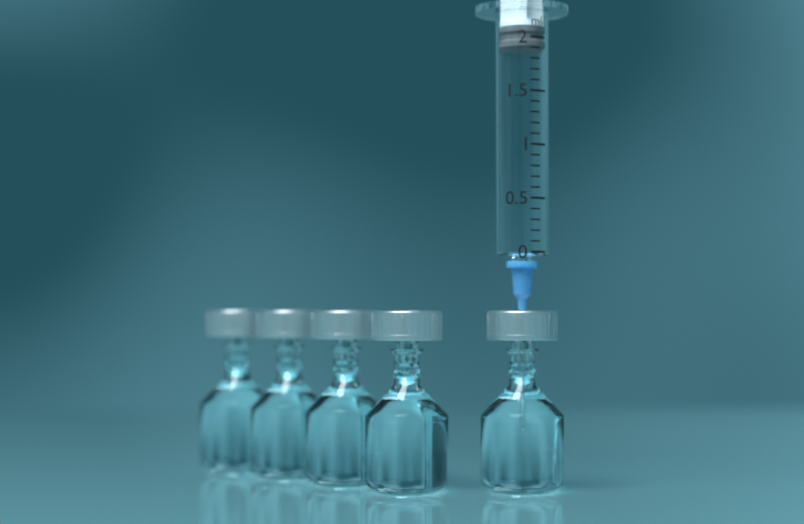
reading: 1.9 ml
